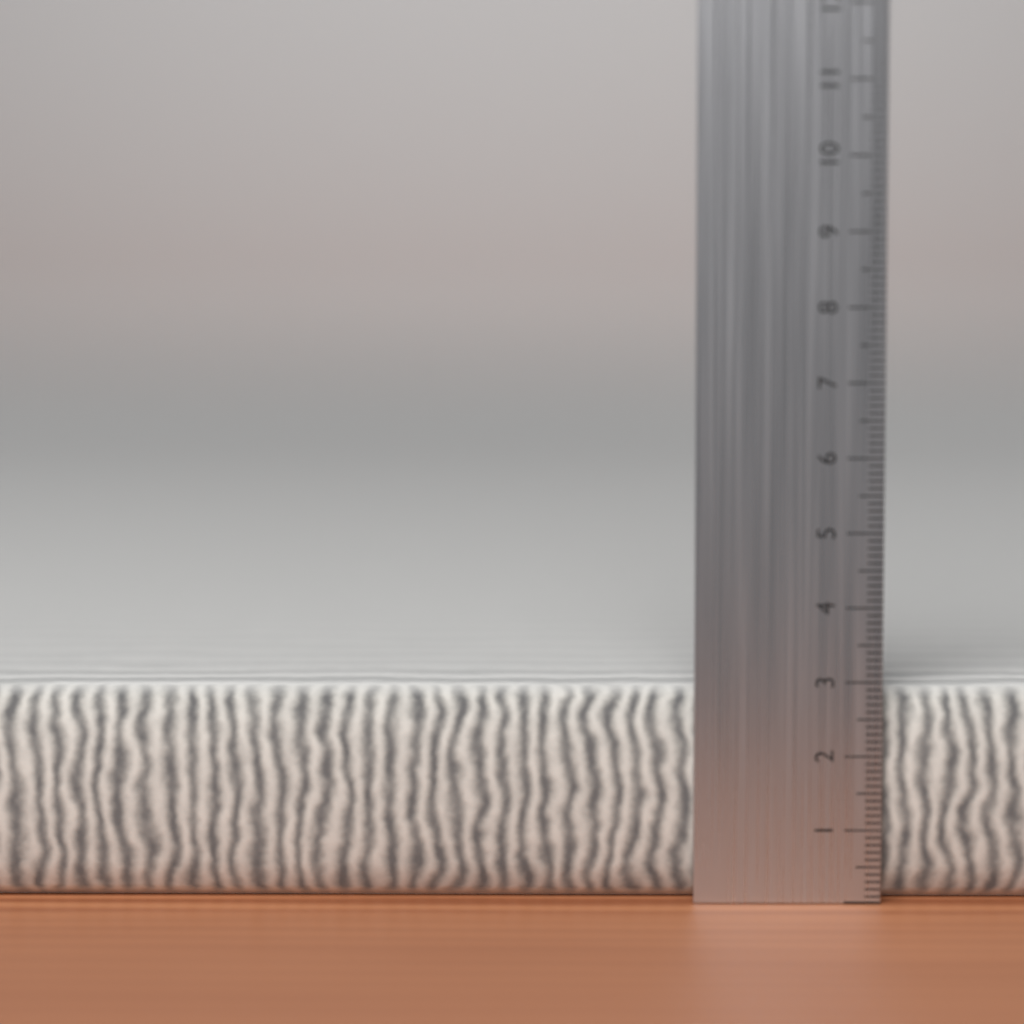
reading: 2.9 cm
